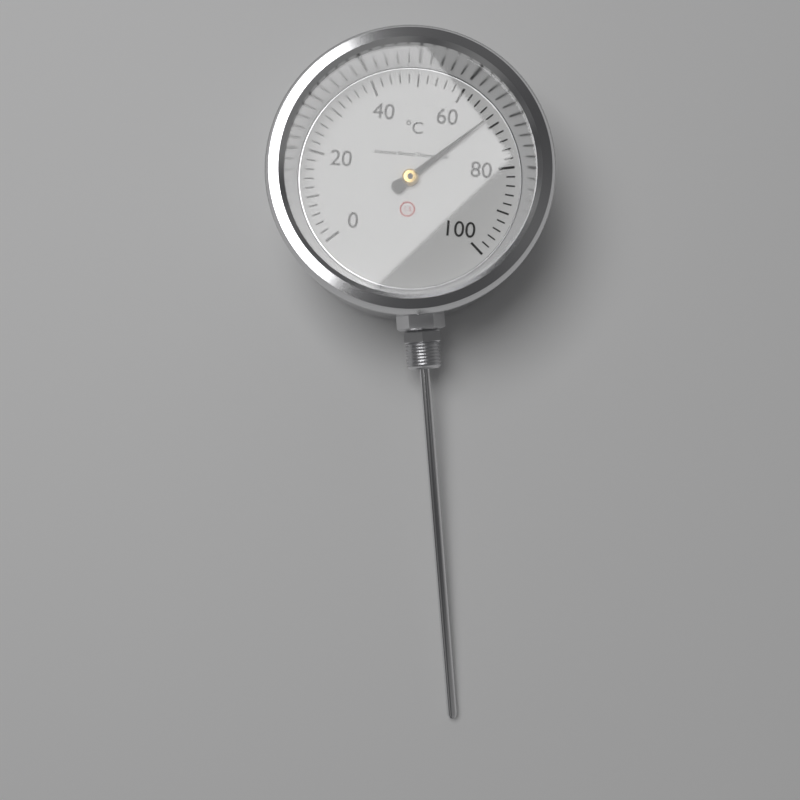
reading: 68 °C
